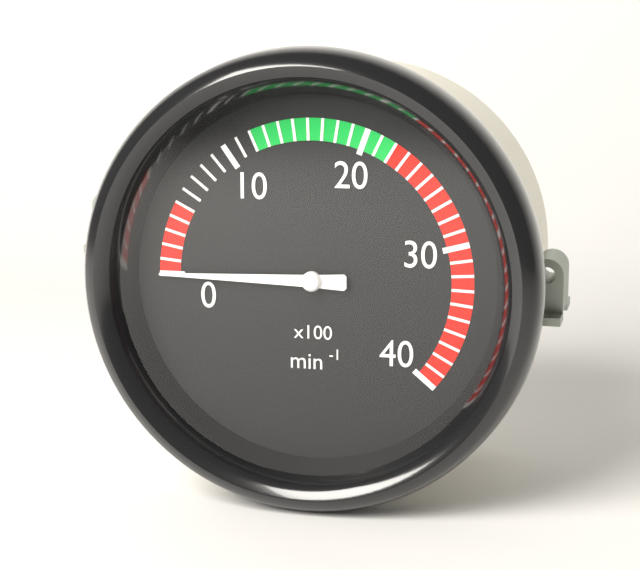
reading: 0 min-1
